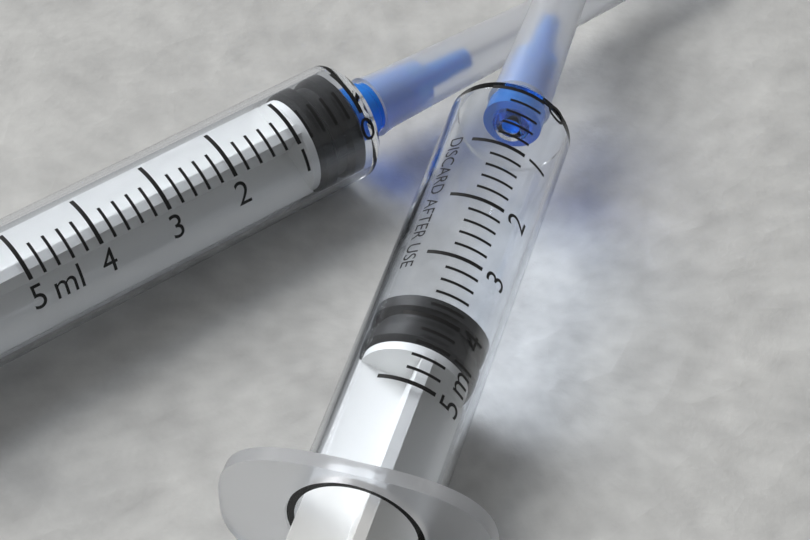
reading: 3.6 ml
